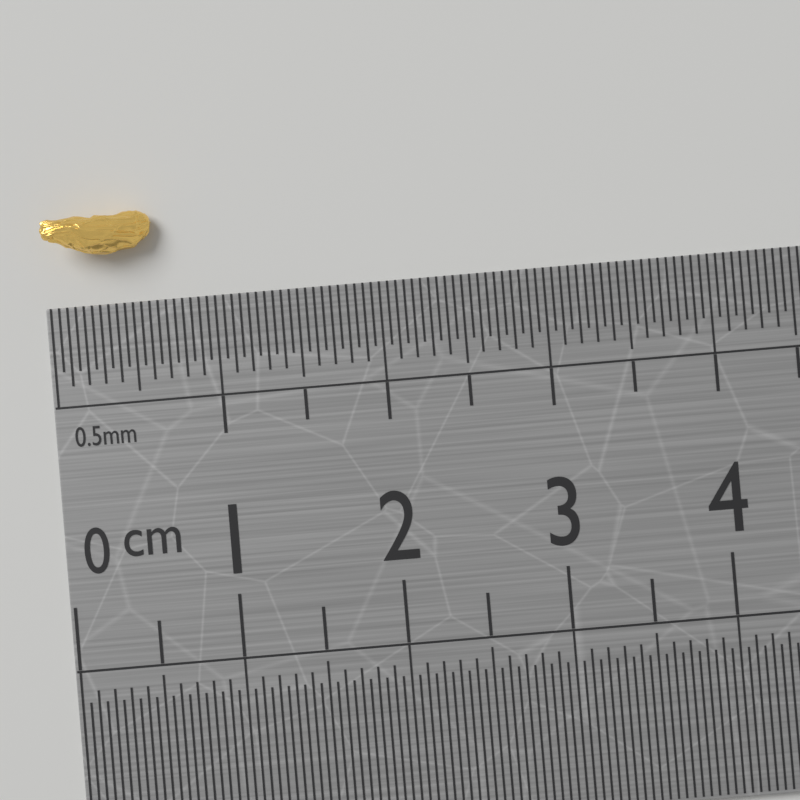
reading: 0.65 cm
